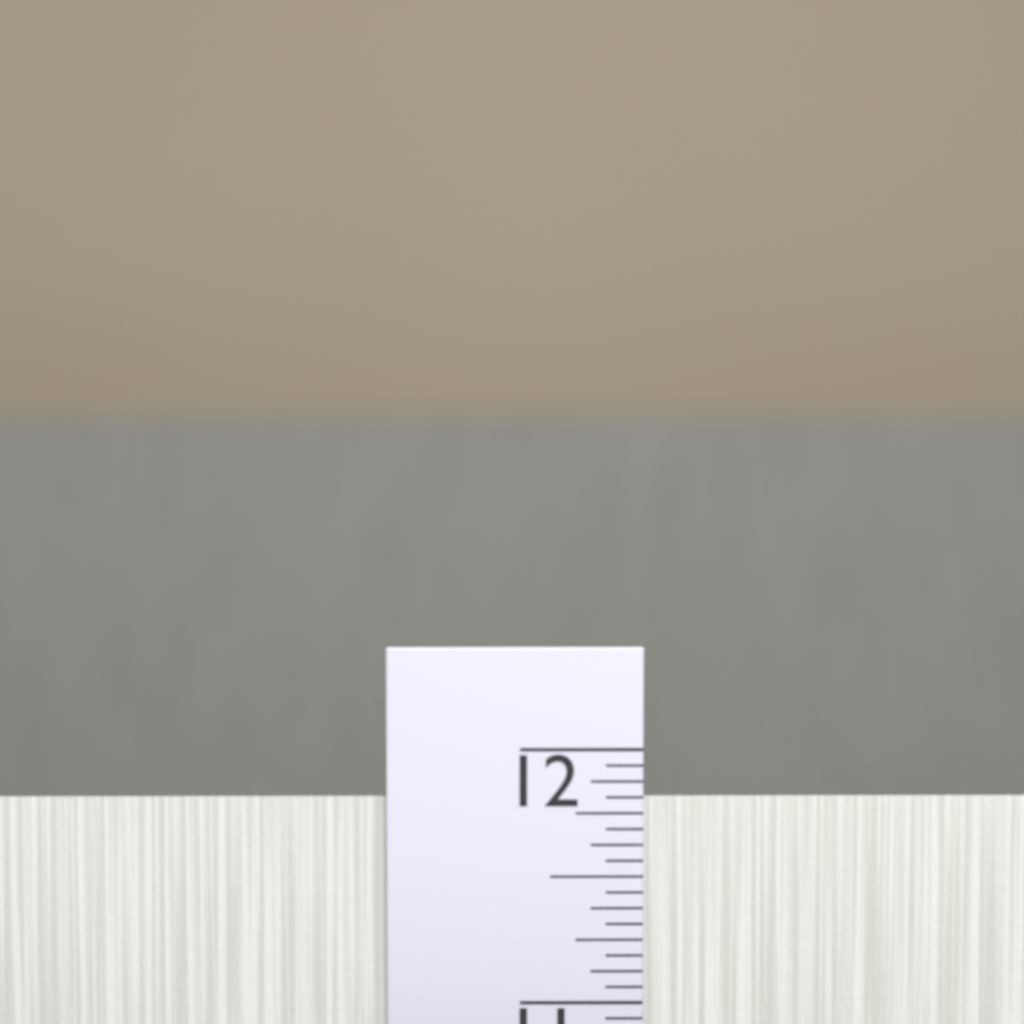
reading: 11.8125 in
